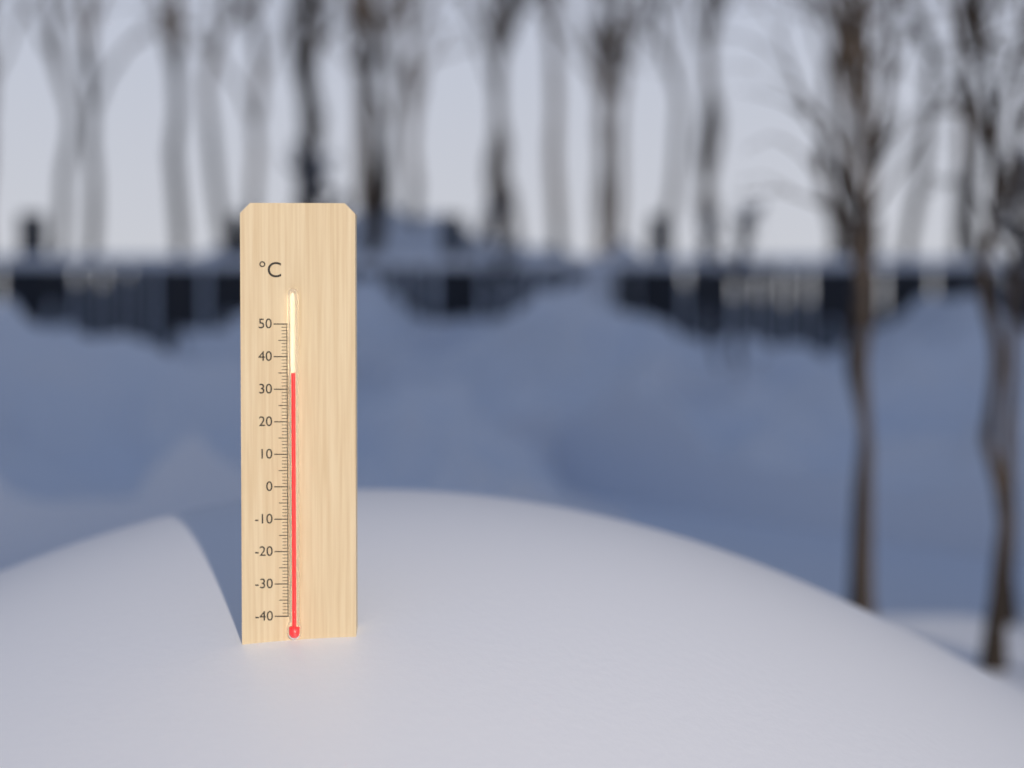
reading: 35 °C
